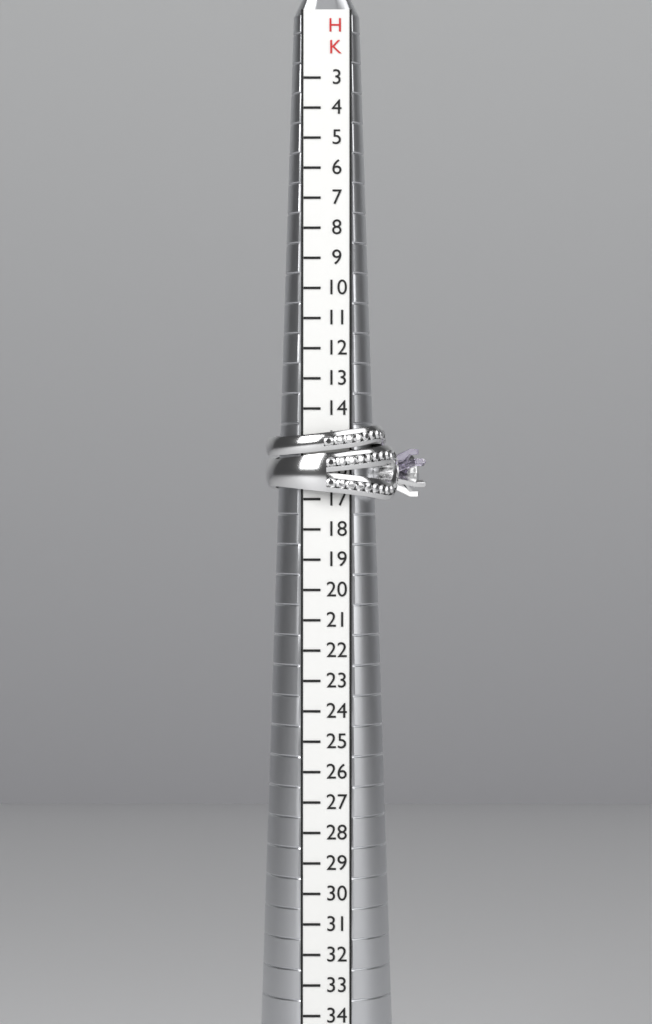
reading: 17 HK
